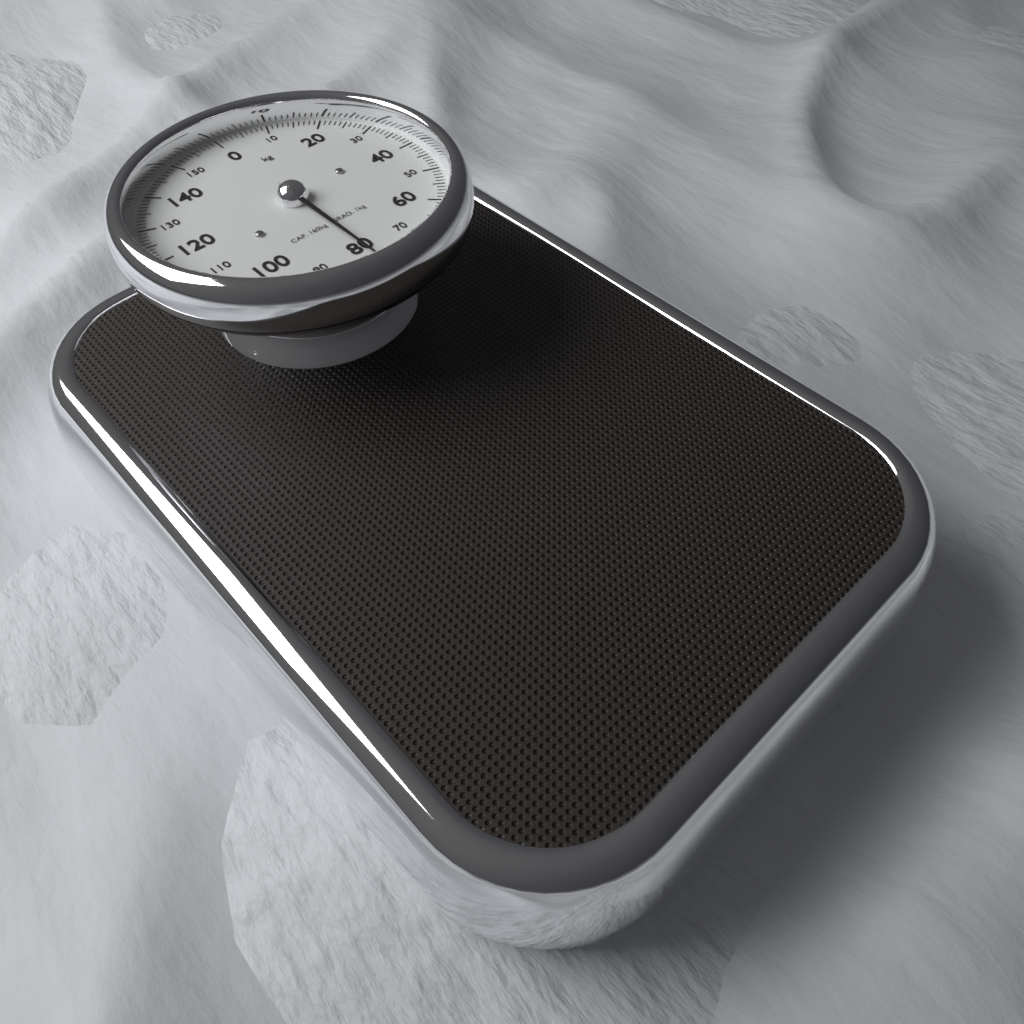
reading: 80 kg
